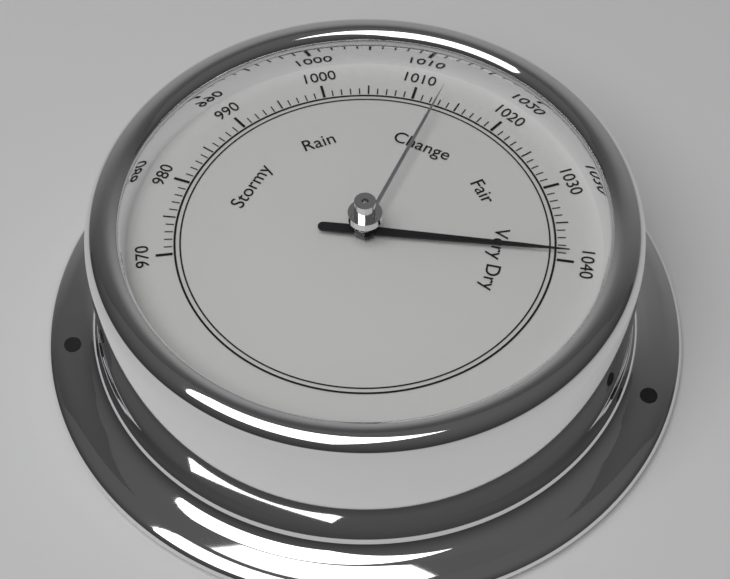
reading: 1039 (no unit)
